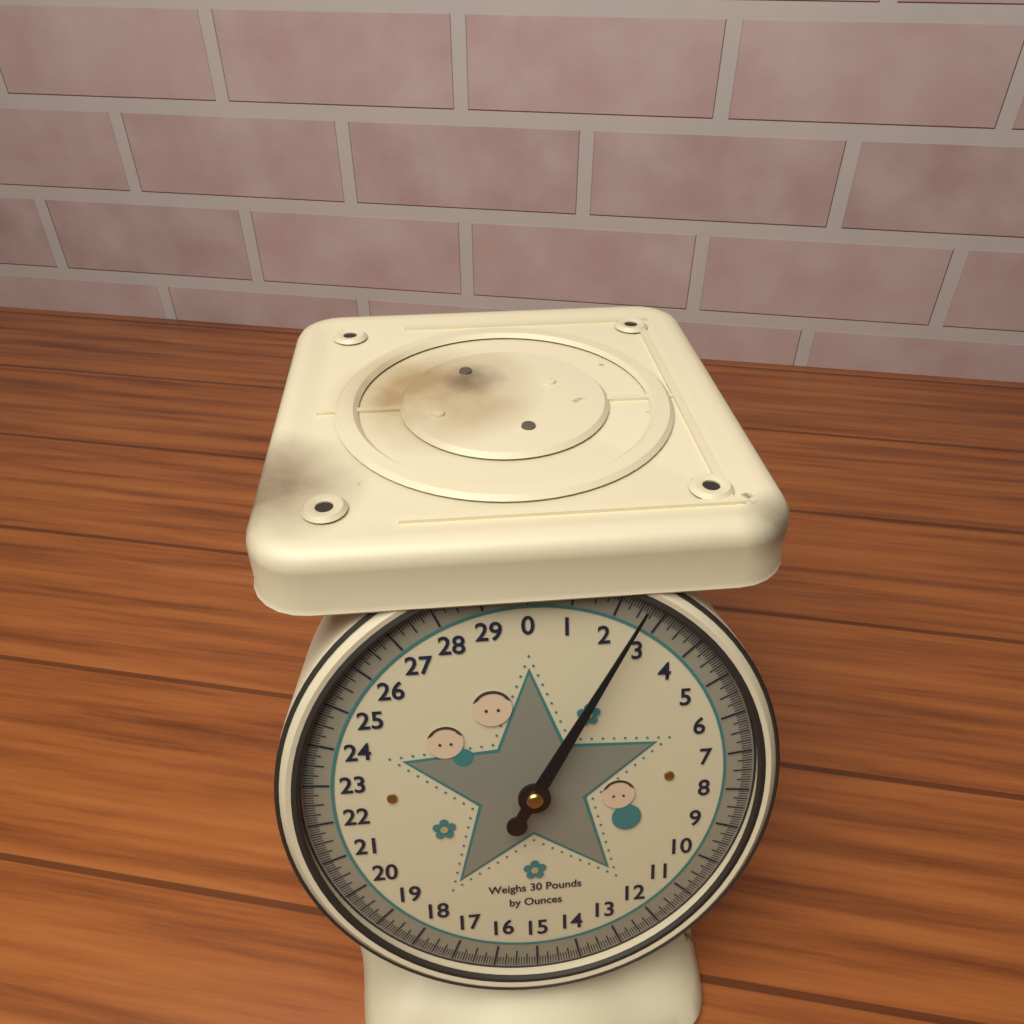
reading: 2.5000 lb
